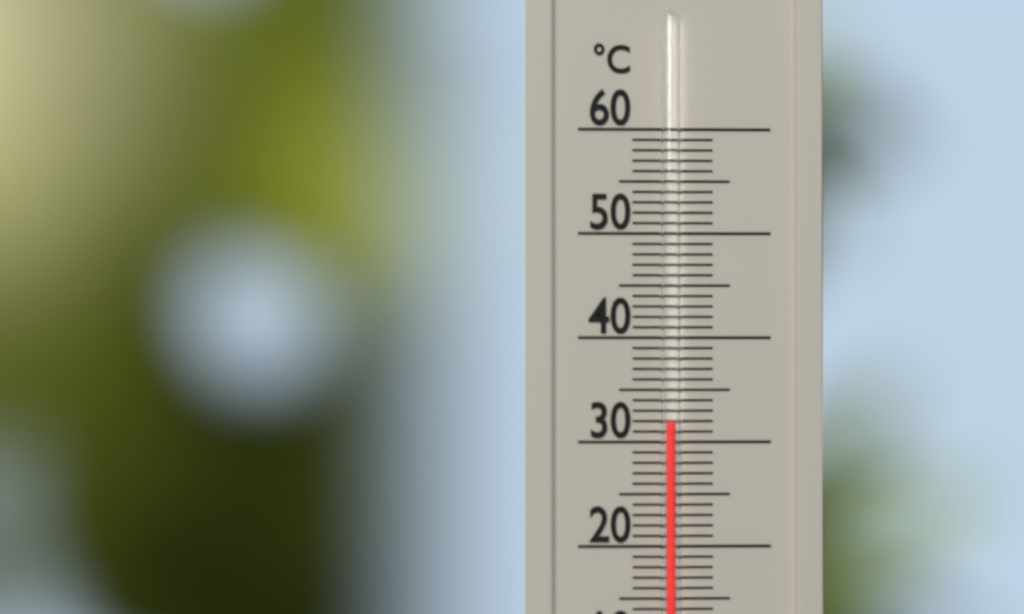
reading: 32 °C
